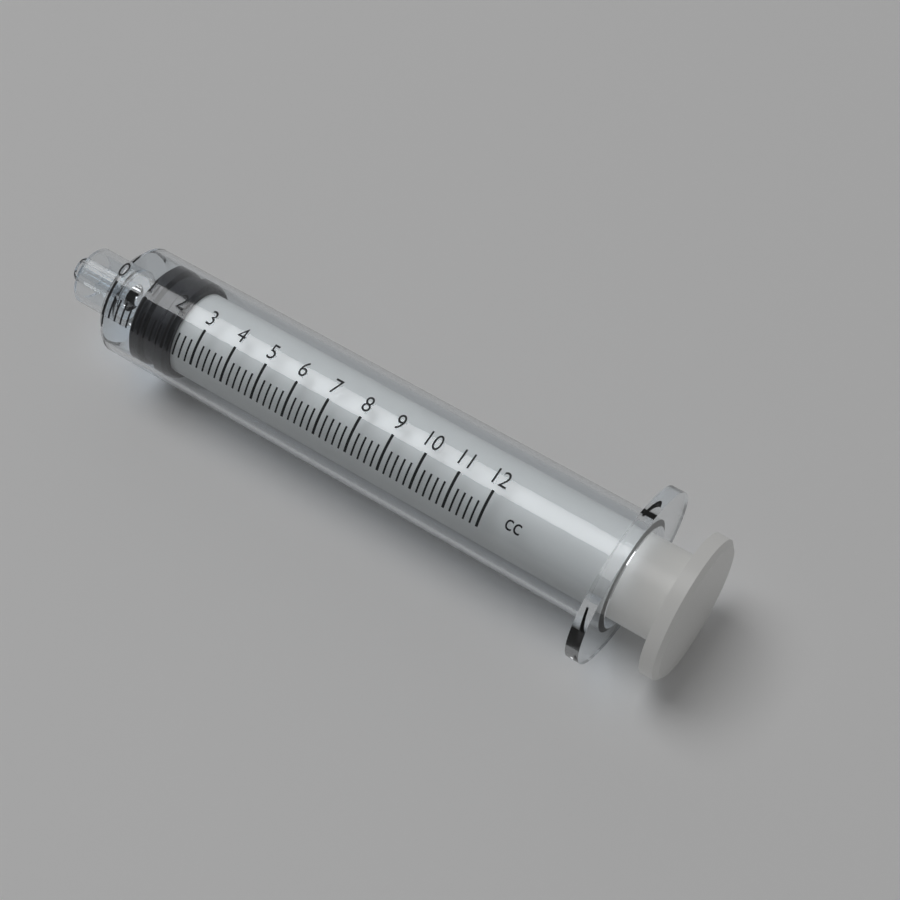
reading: 0.8 cc
